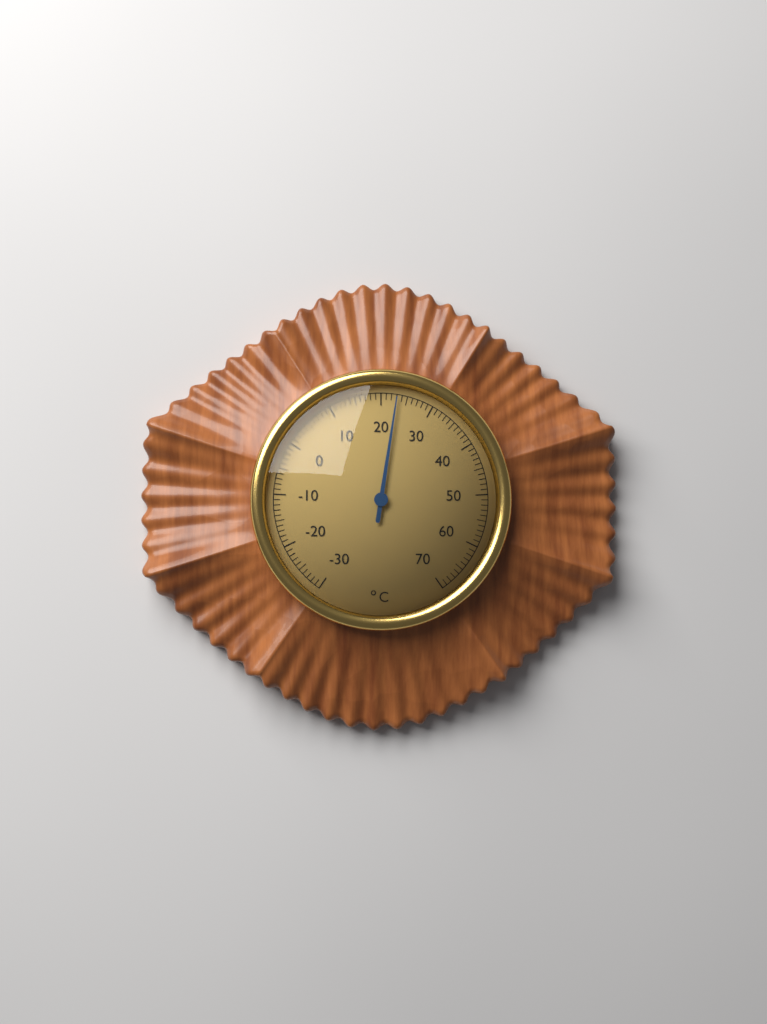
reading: 23 °C
